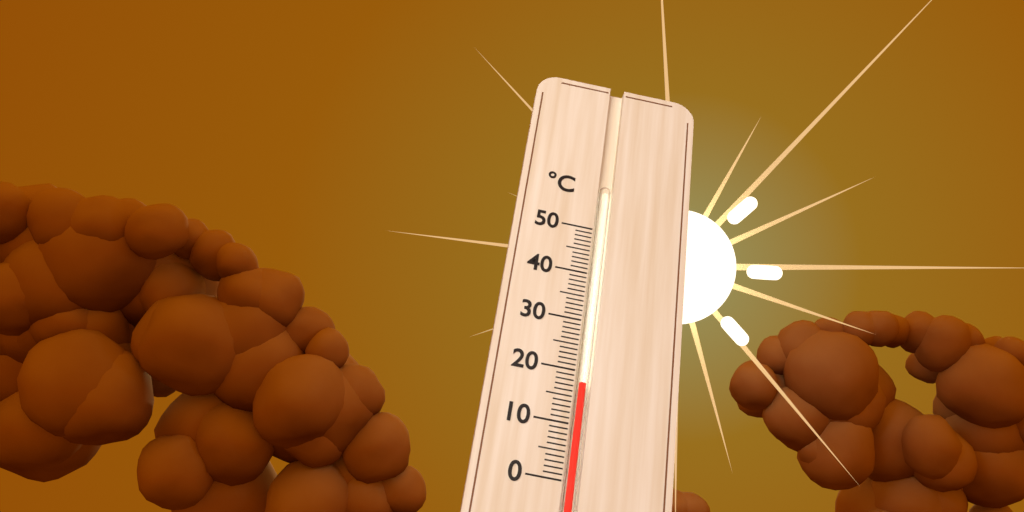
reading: 18 °C
